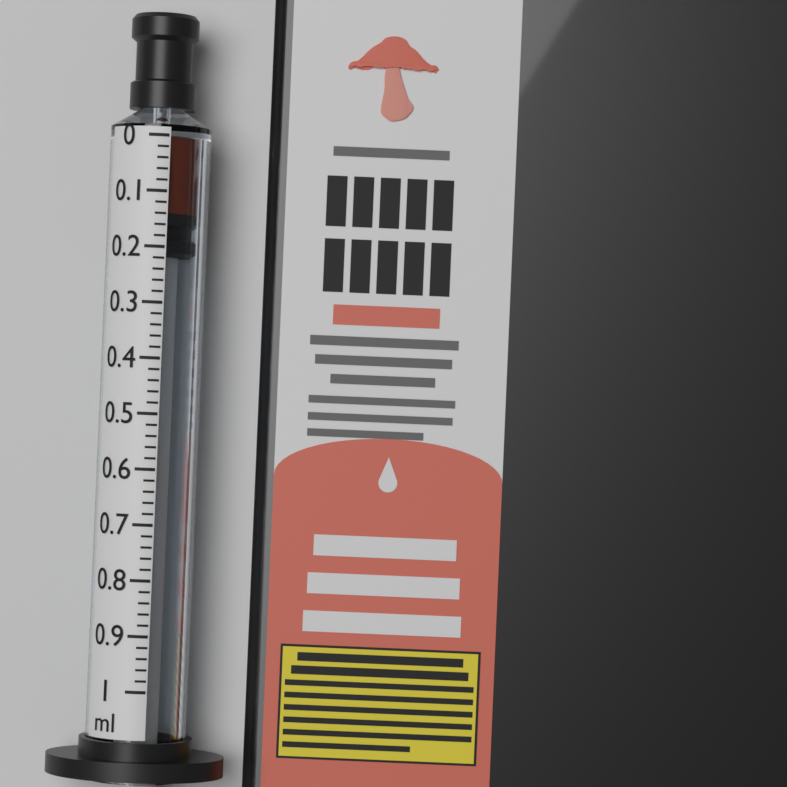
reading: 0.14 ml
